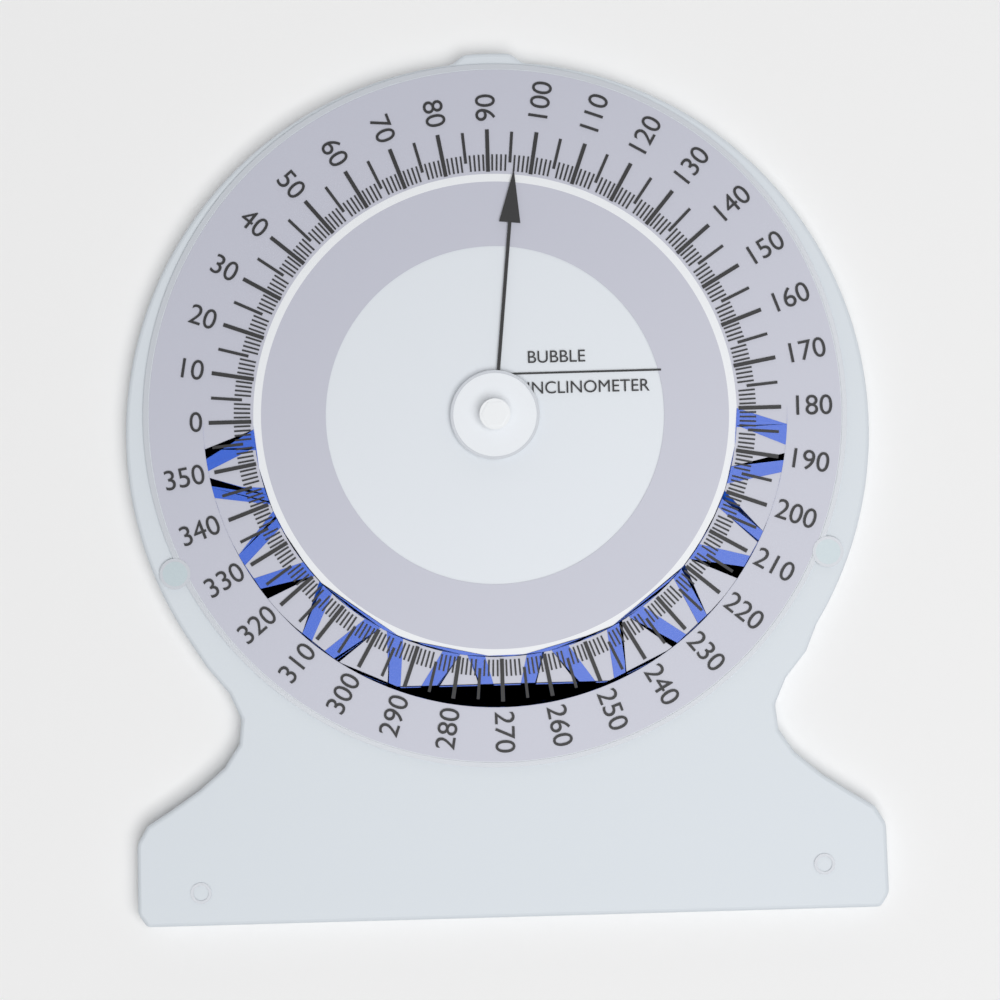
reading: 96 (no unit)
